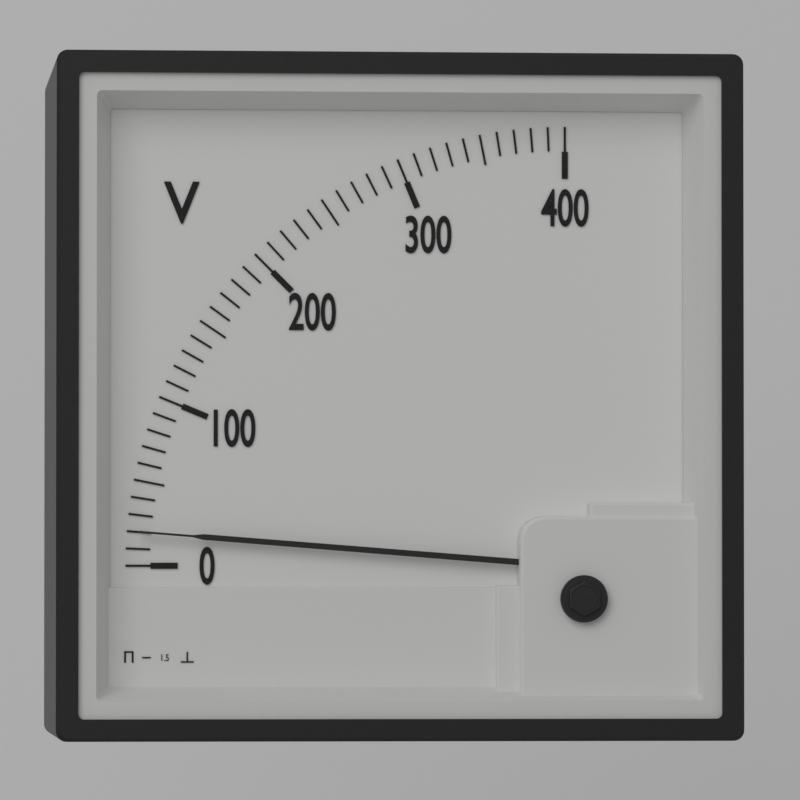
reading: 20 V
